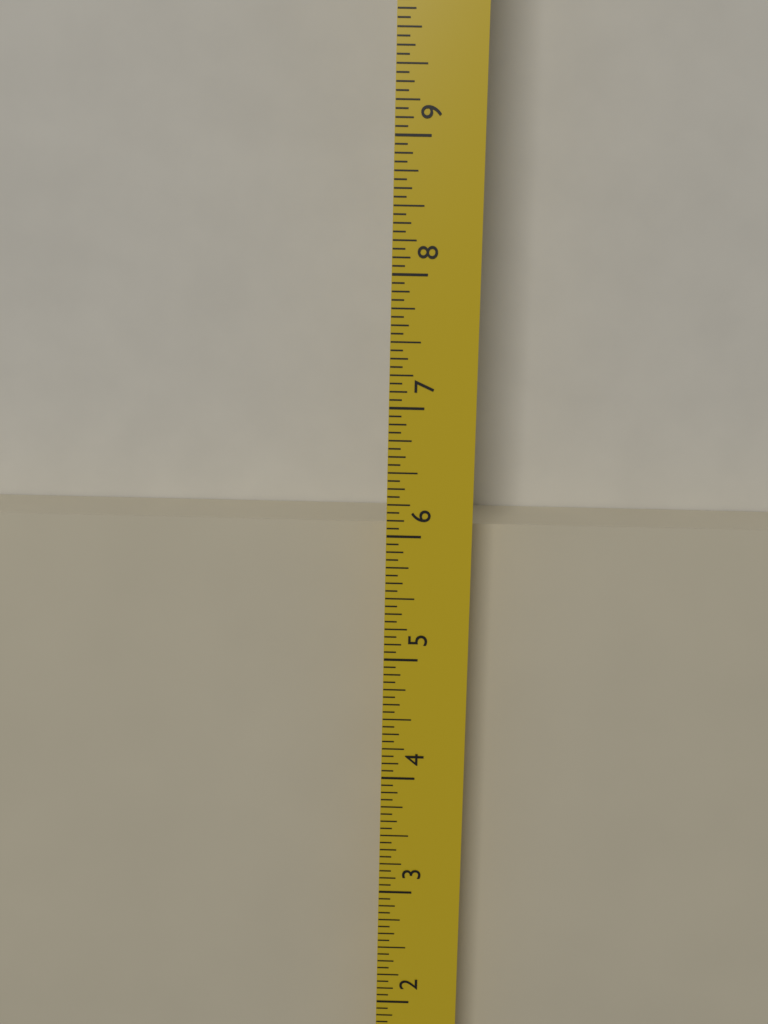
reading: 6.0000 in
